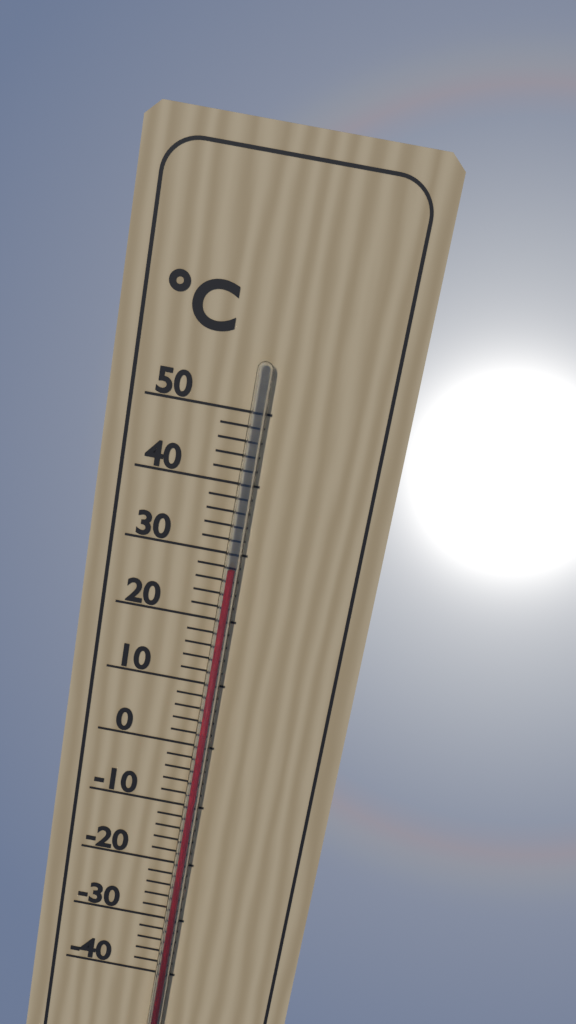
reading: 28 °C
